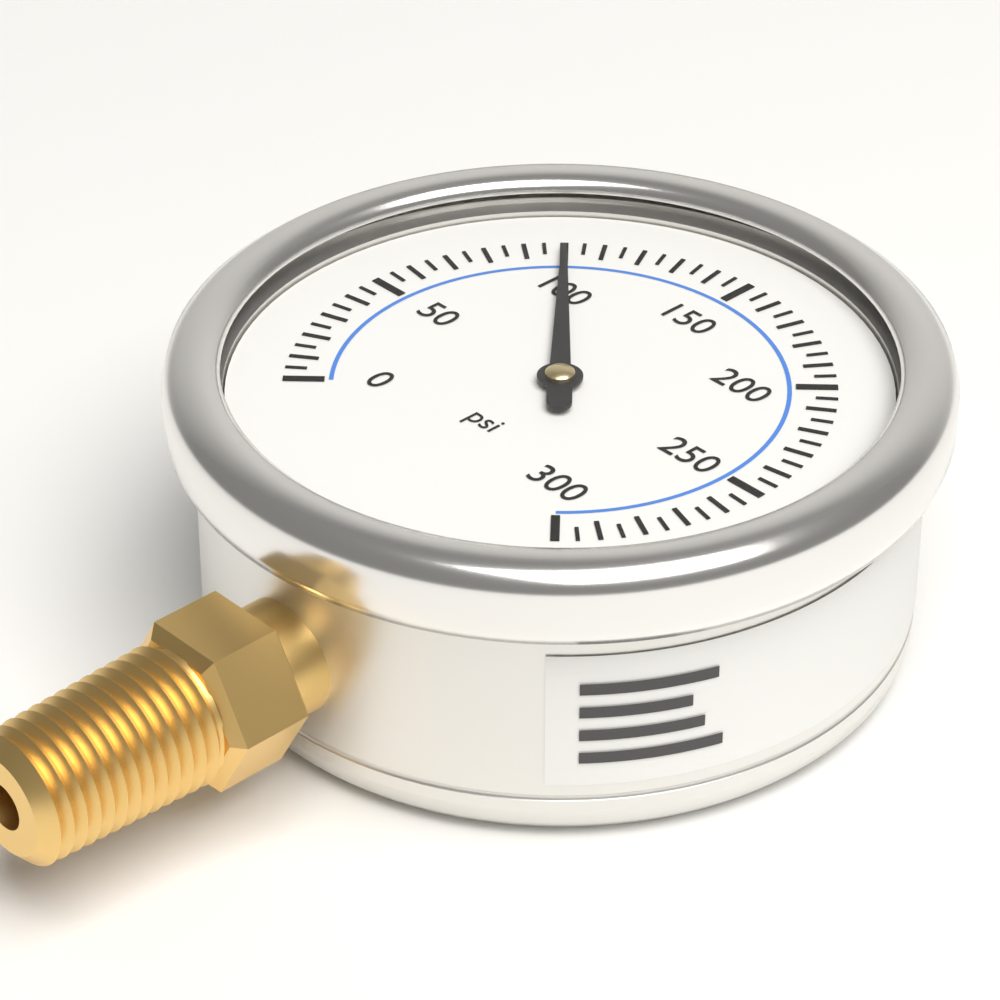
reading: 100 psi
